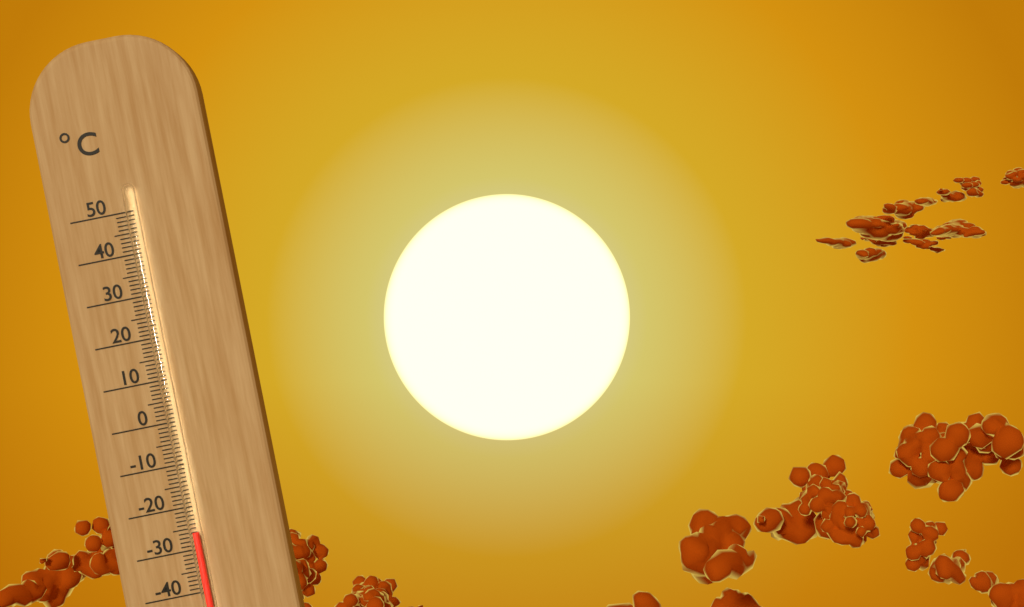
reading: -26 °C
